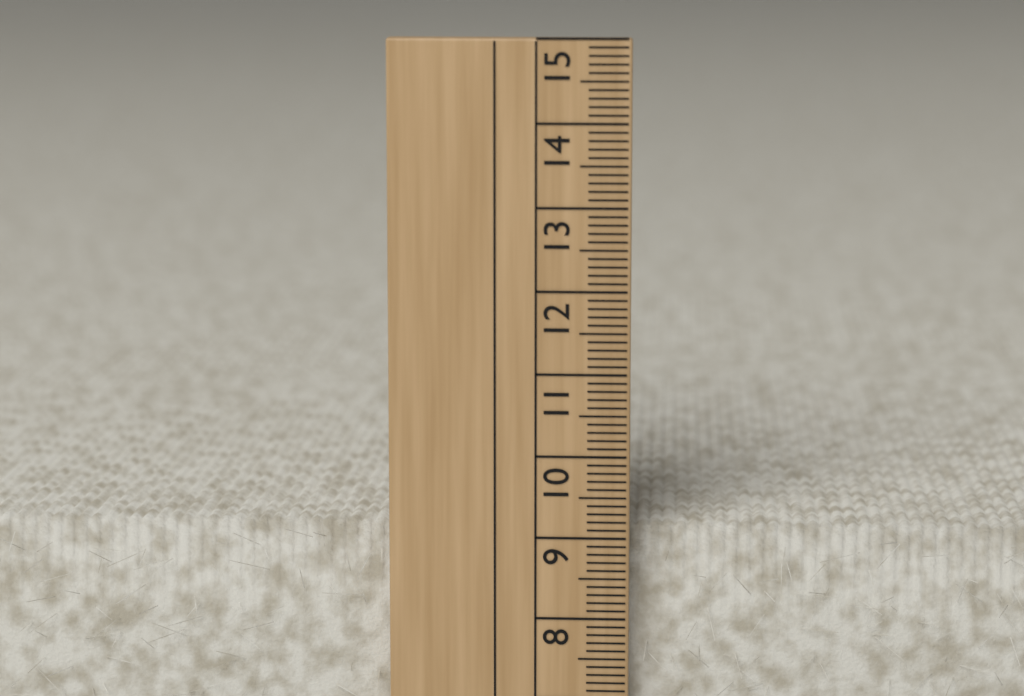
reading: 9.1 cm
